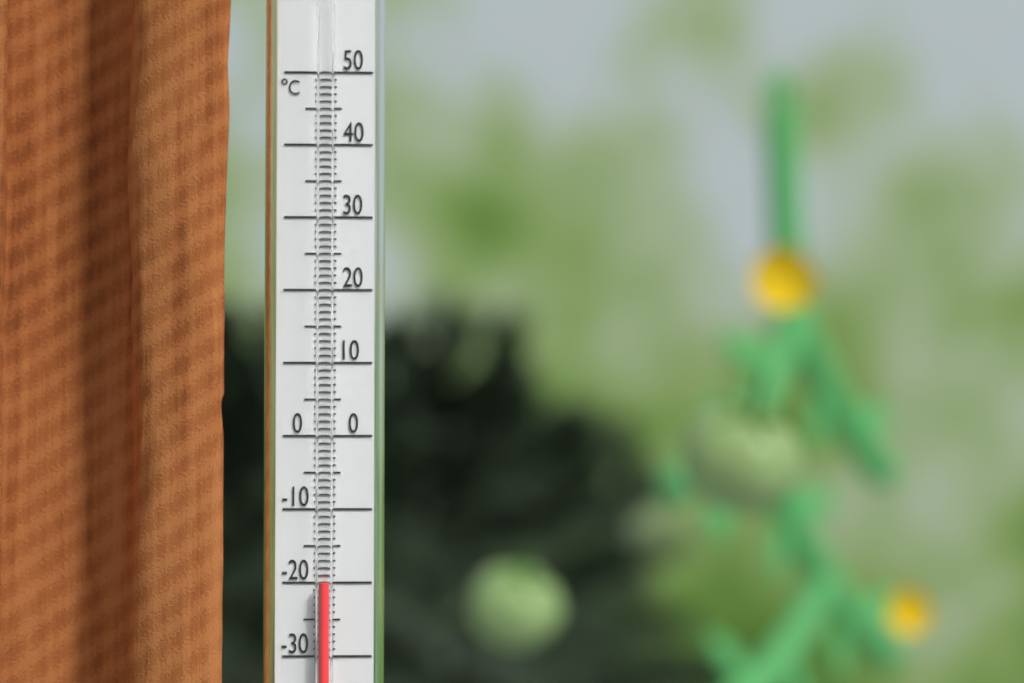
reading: -20 °C
